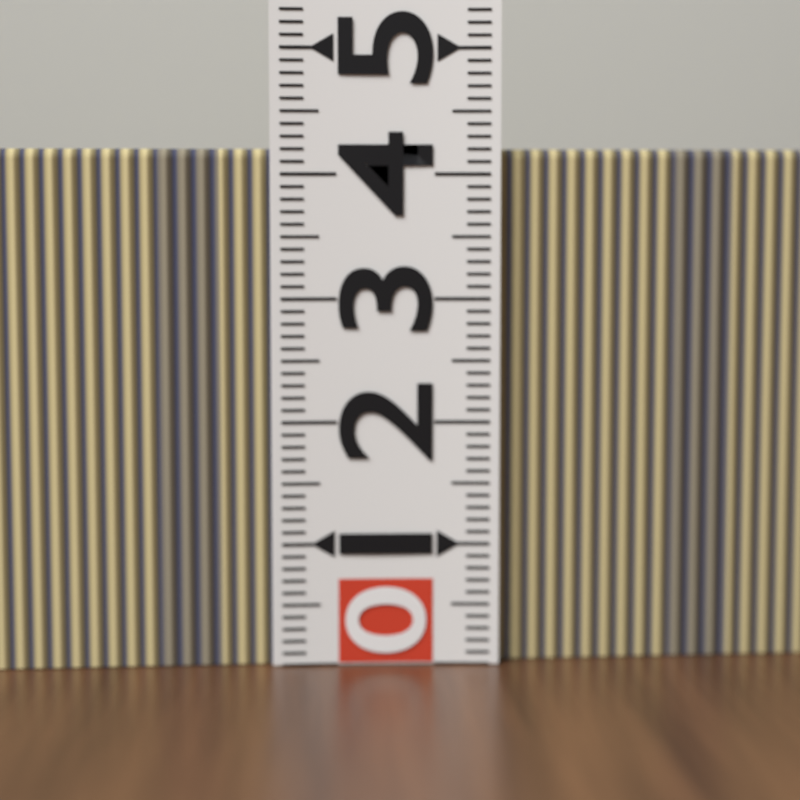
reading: 4.2 (no unit)
